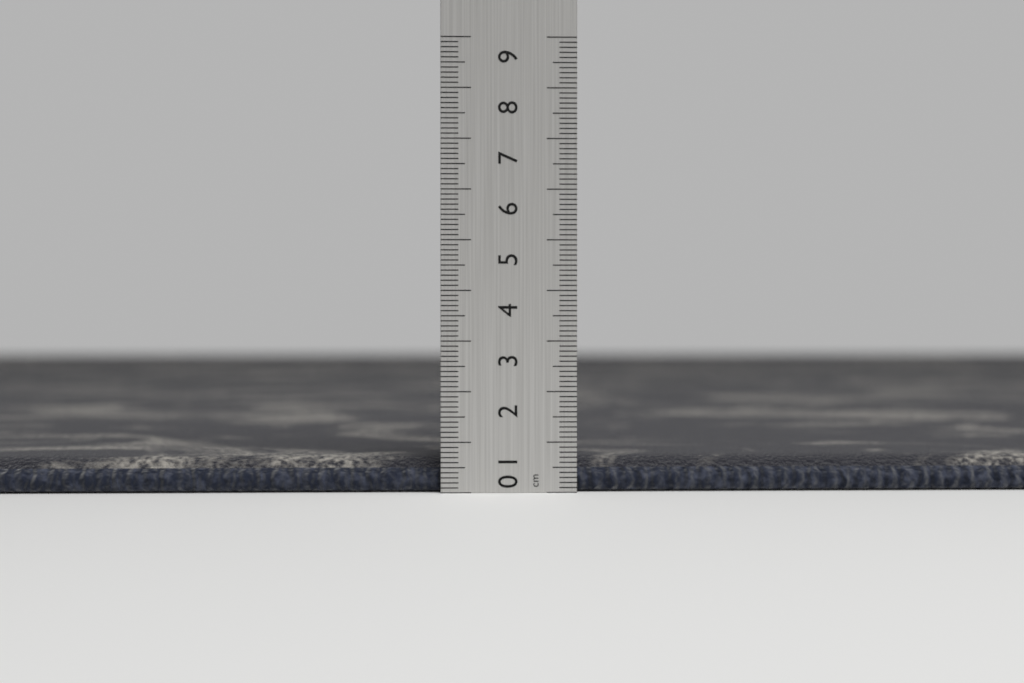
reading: 0.7 cm
